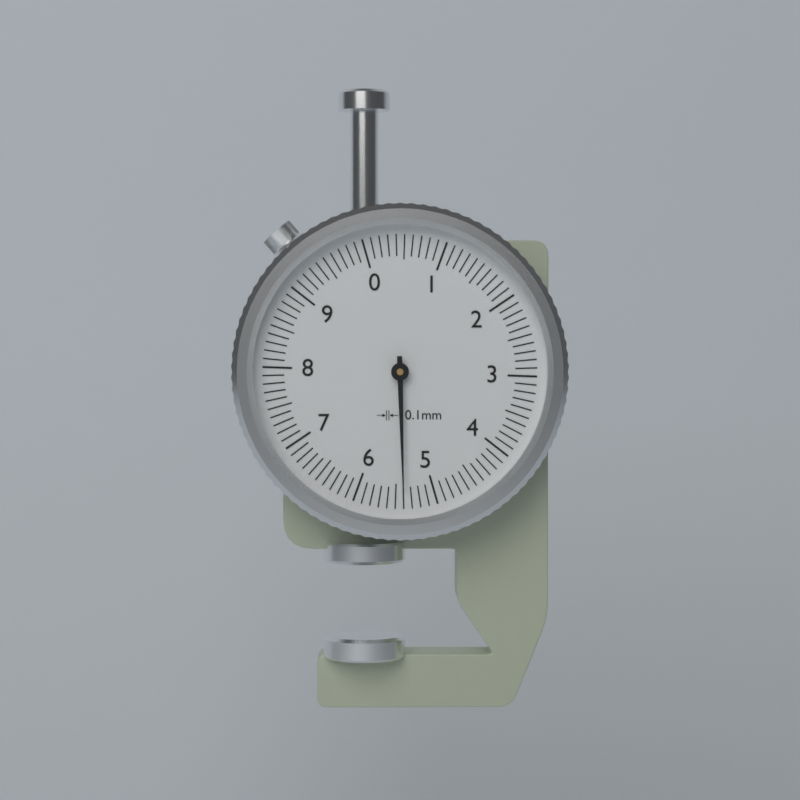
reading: 5.4 mm
